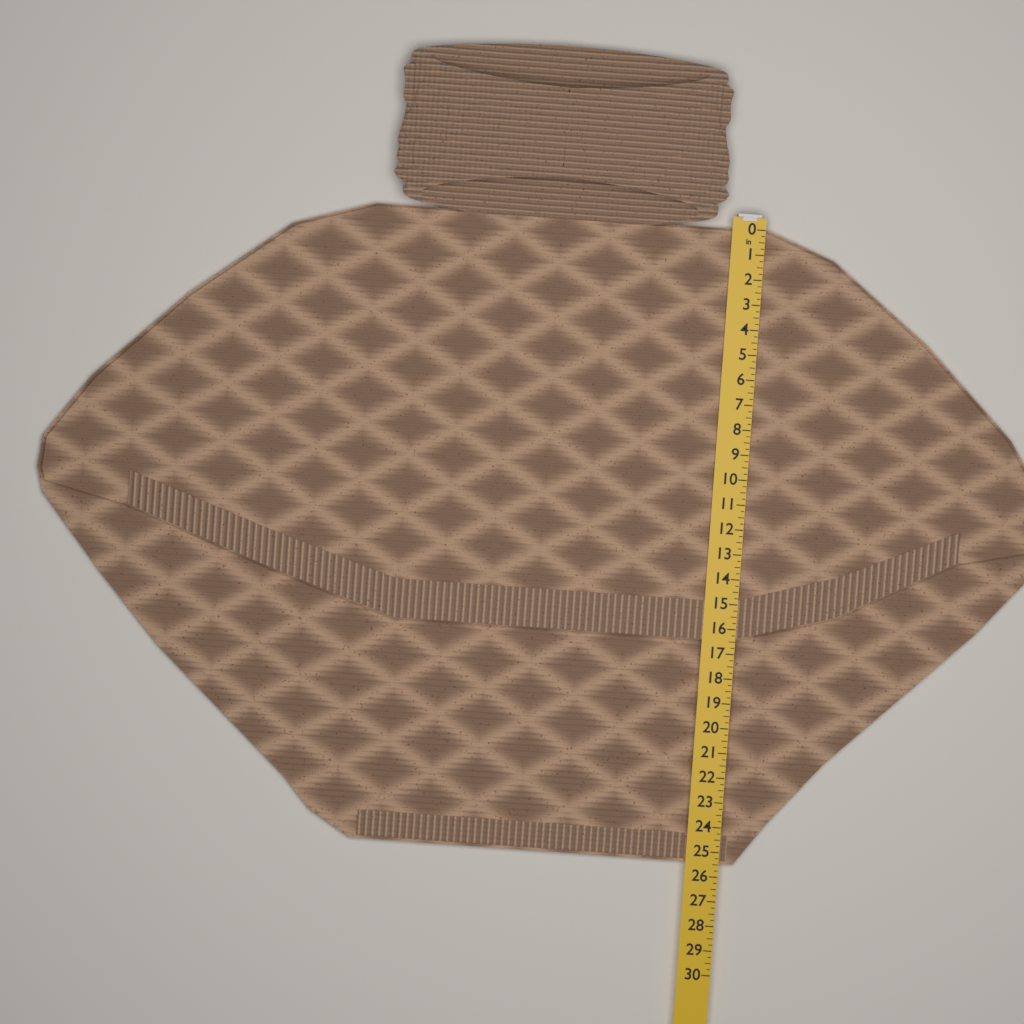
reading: 25.50 in
